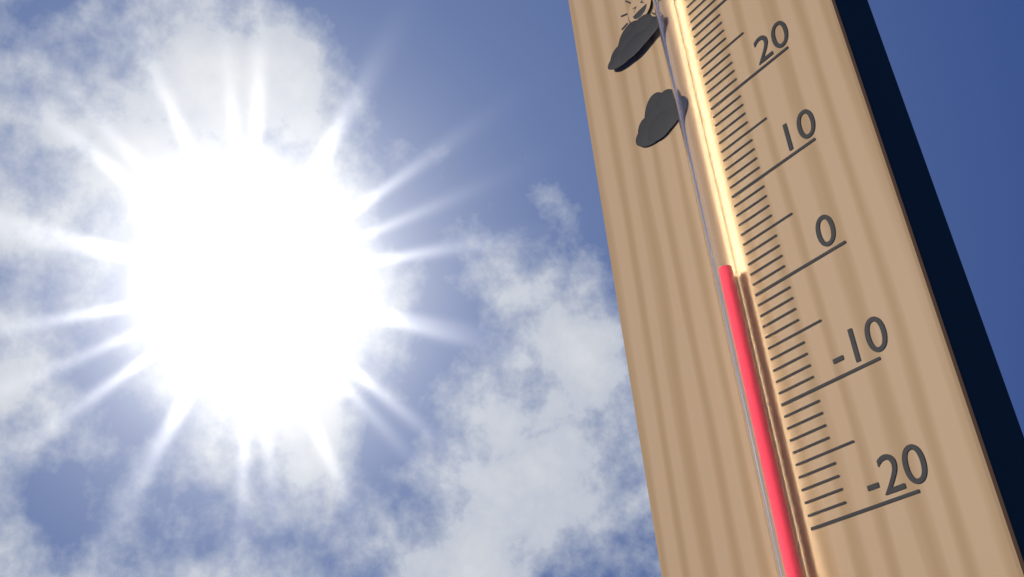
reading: 3 °C
